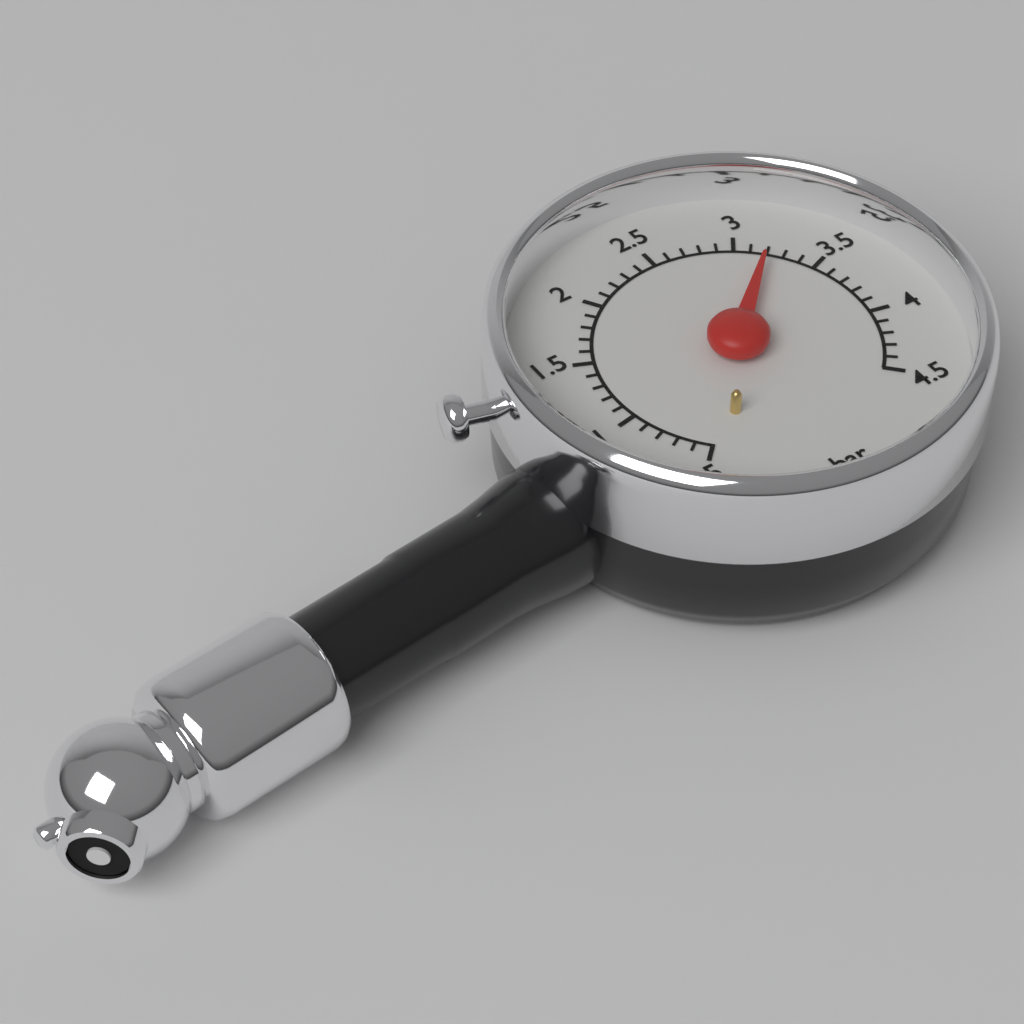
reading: 3.2 bar
